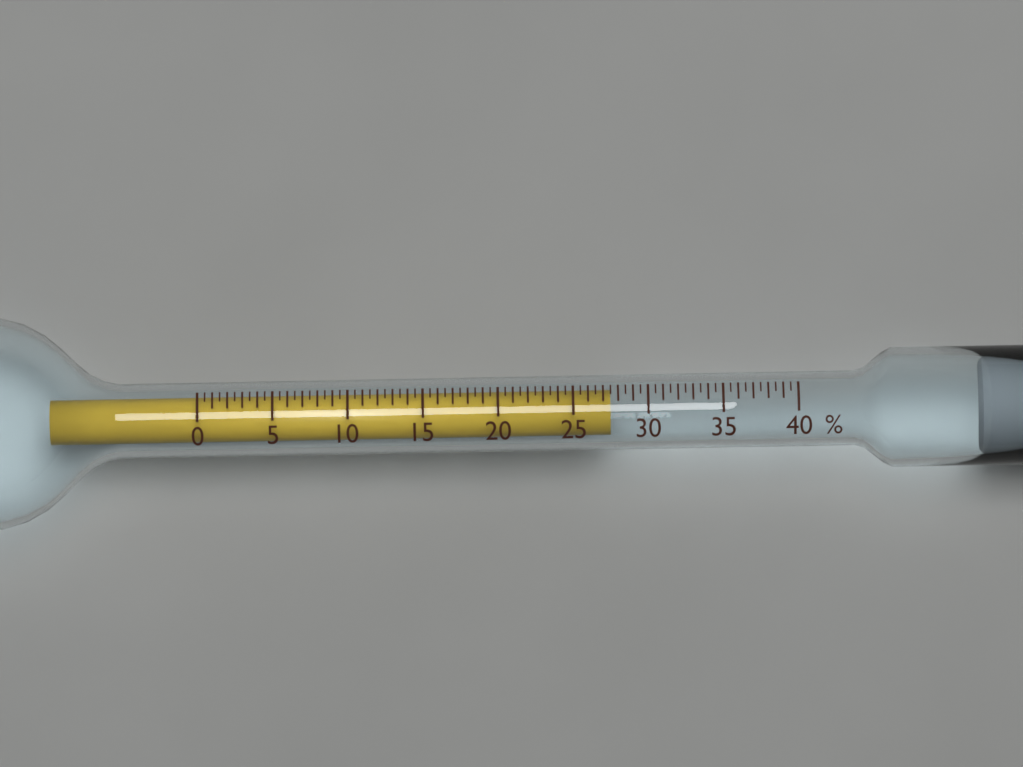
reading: 27.5 %
